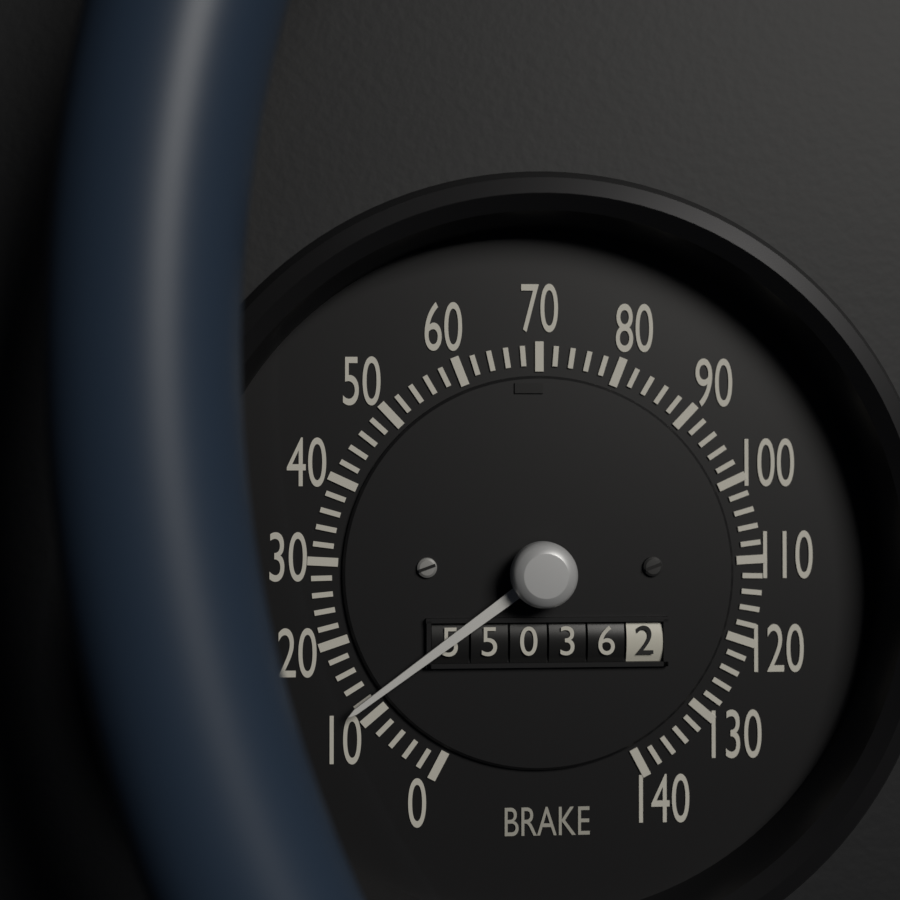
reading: 12 (no unit)
